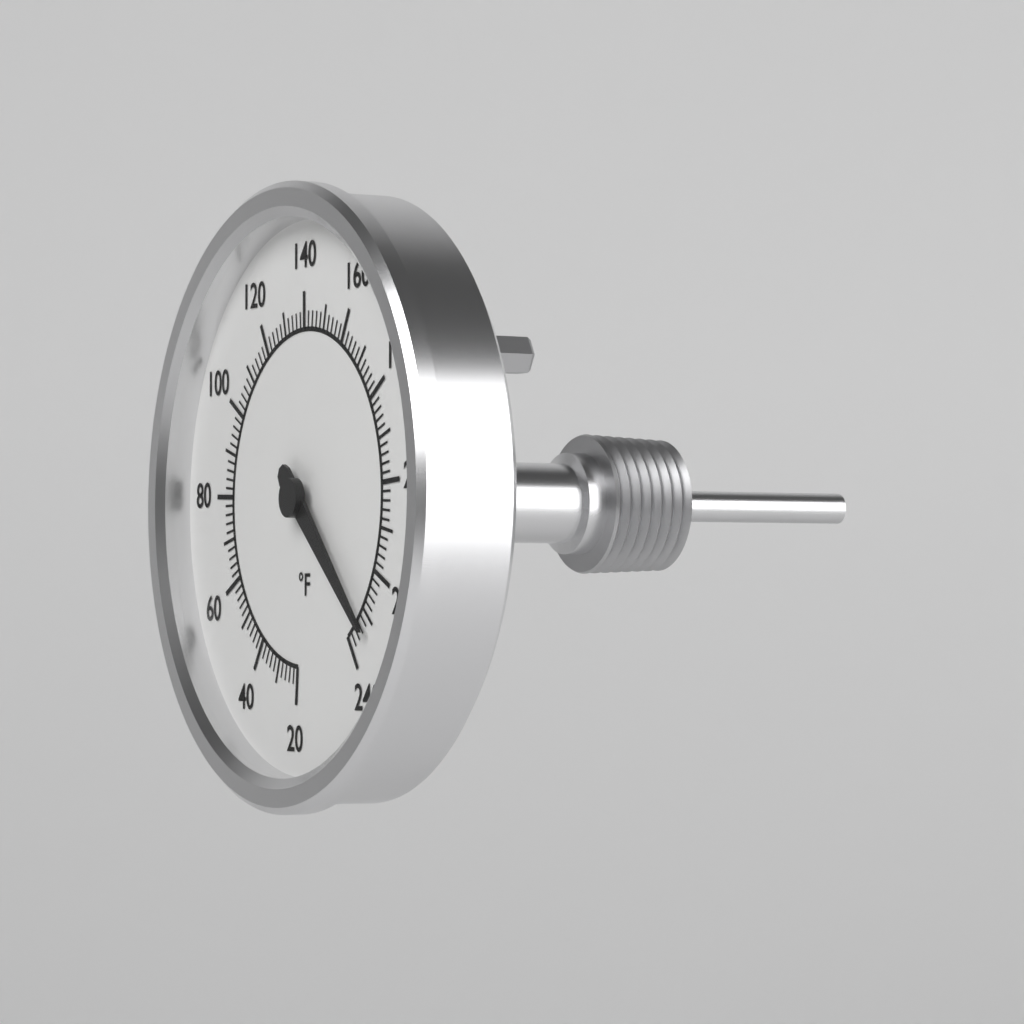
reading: 232 °F
